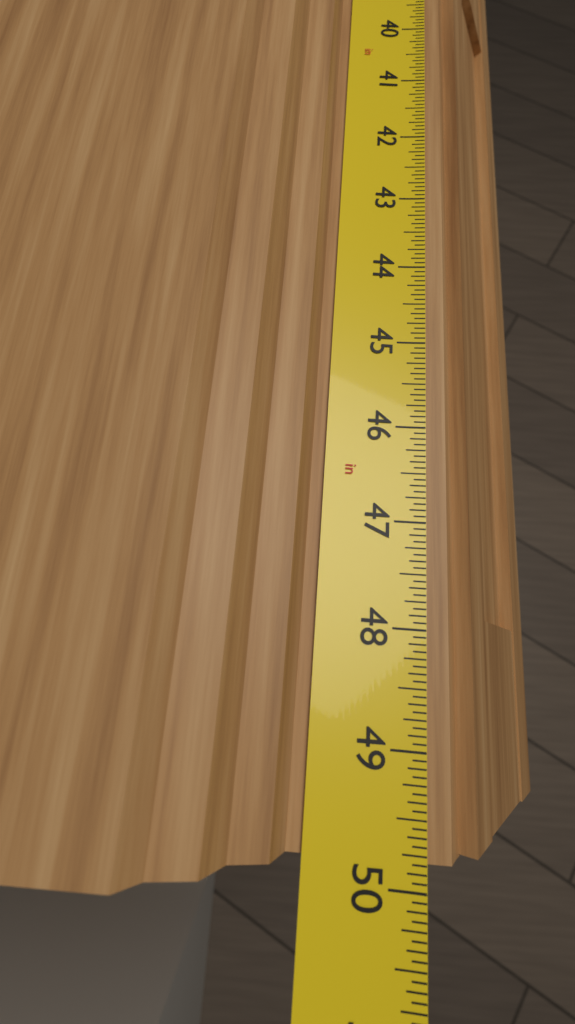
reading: 49.8125 in
